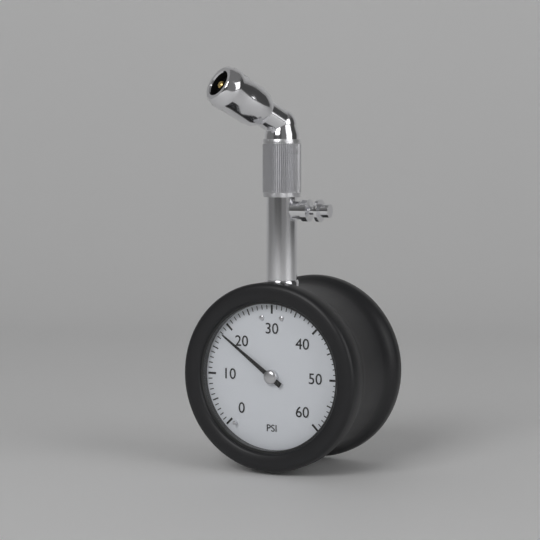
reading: 18 psi
